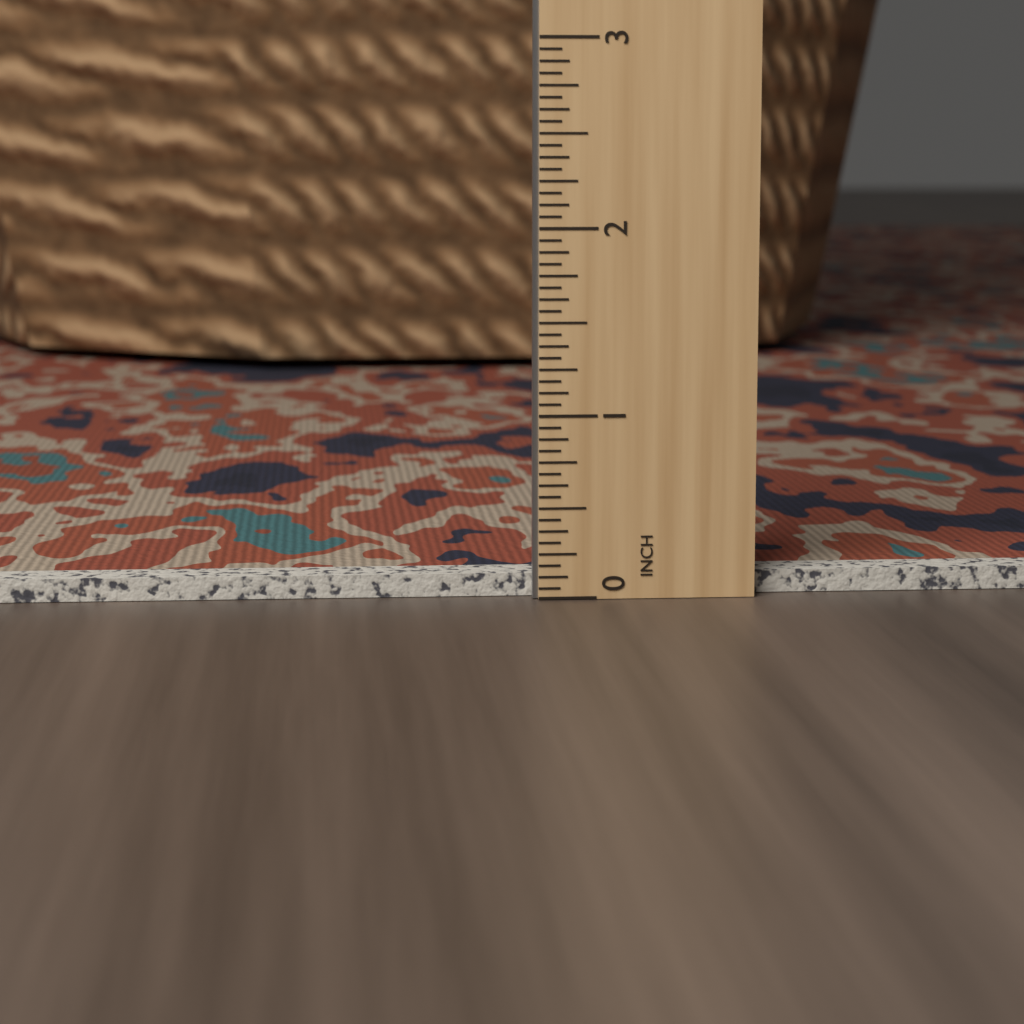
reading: 0.1250 in
